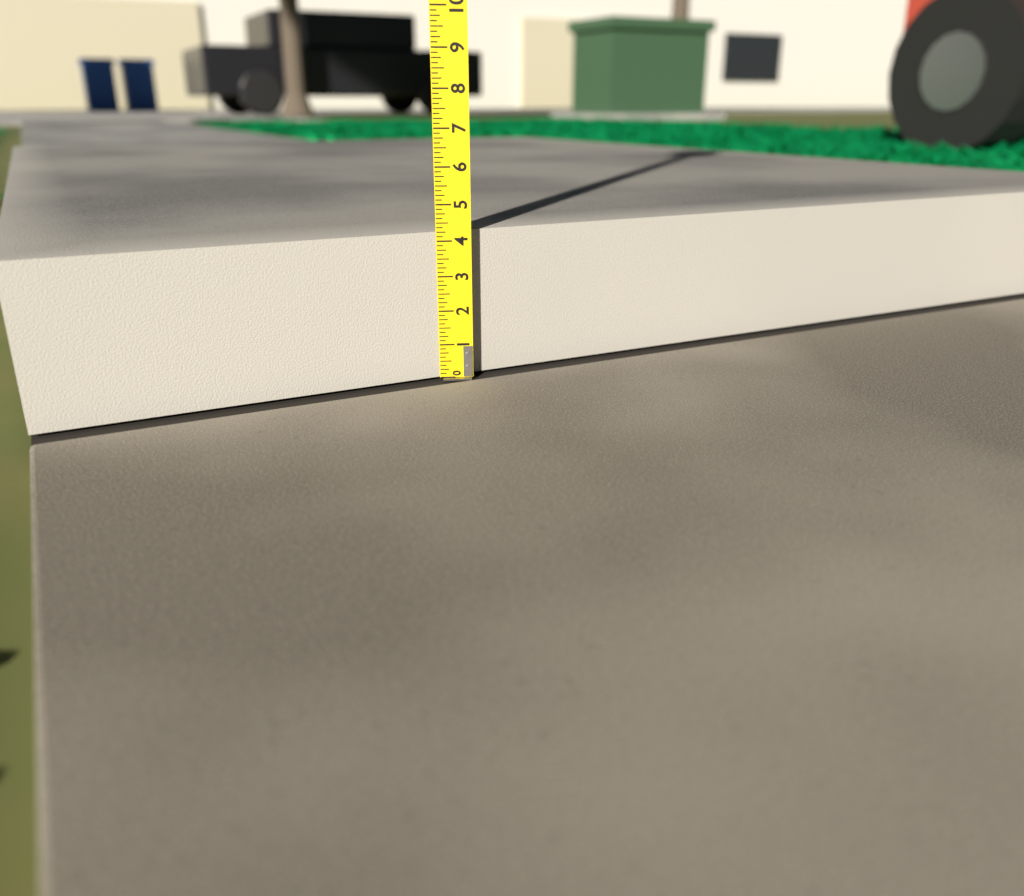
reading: 4.250 (no unit)
